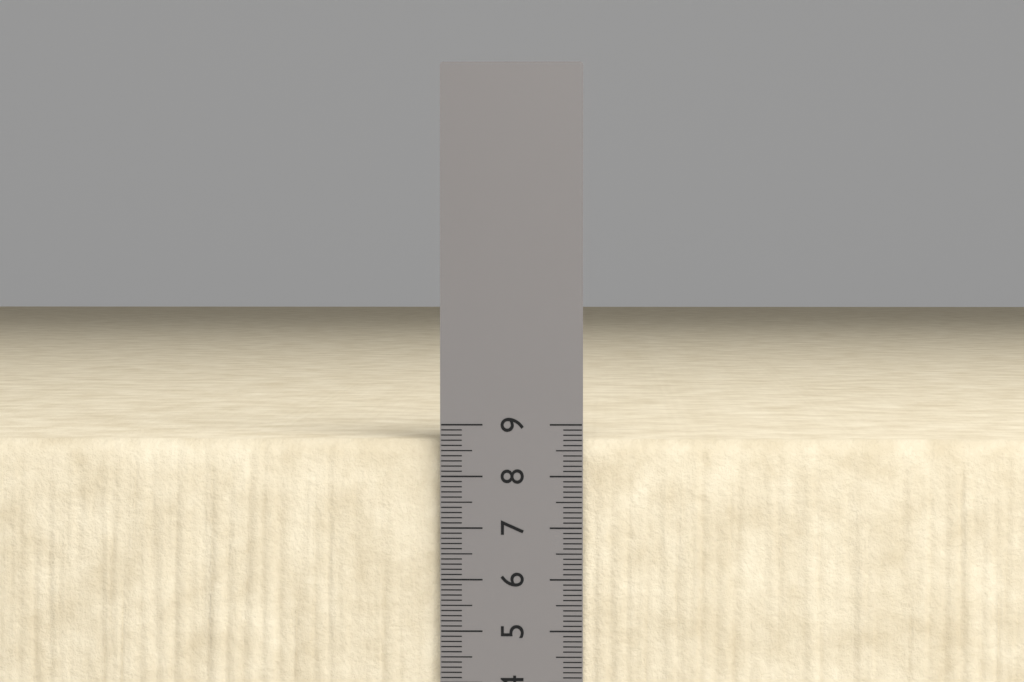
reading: 8.7 cm
